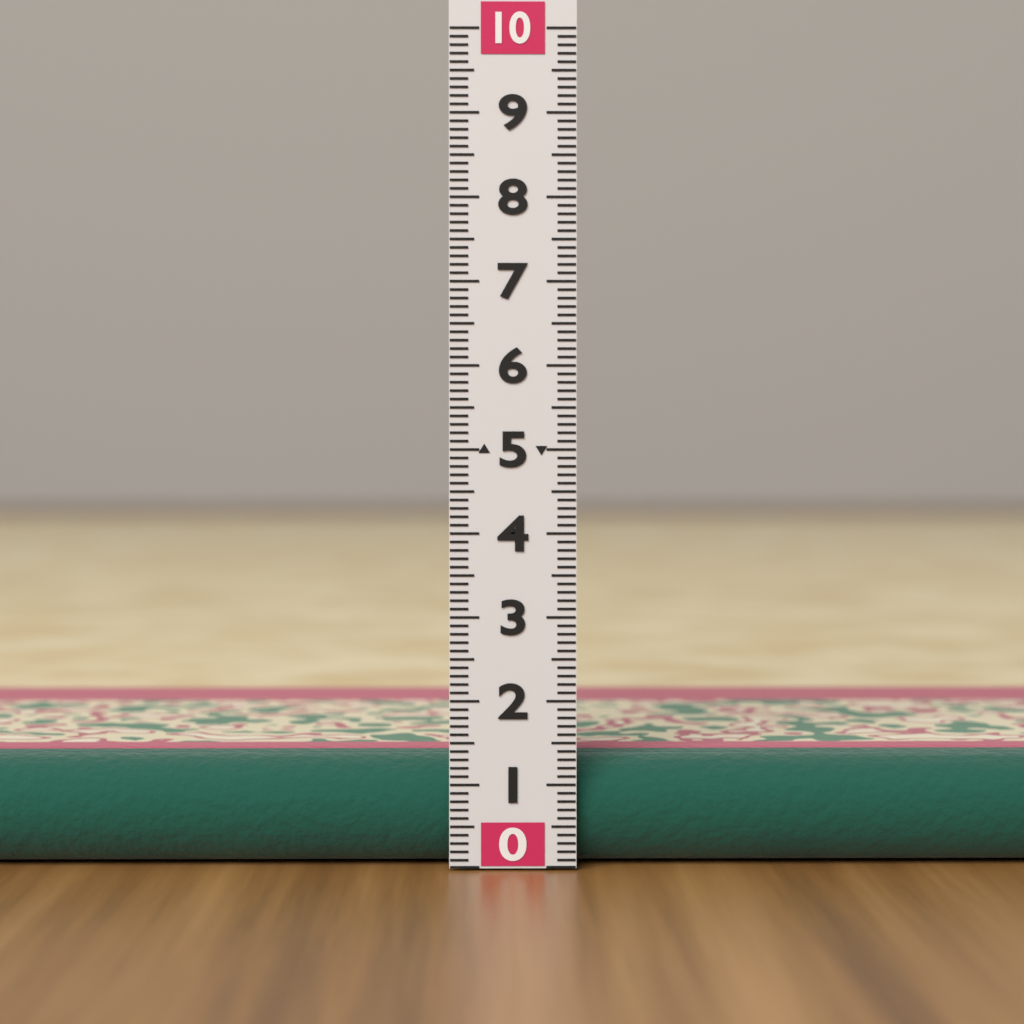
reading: 1.3 (no unit)
